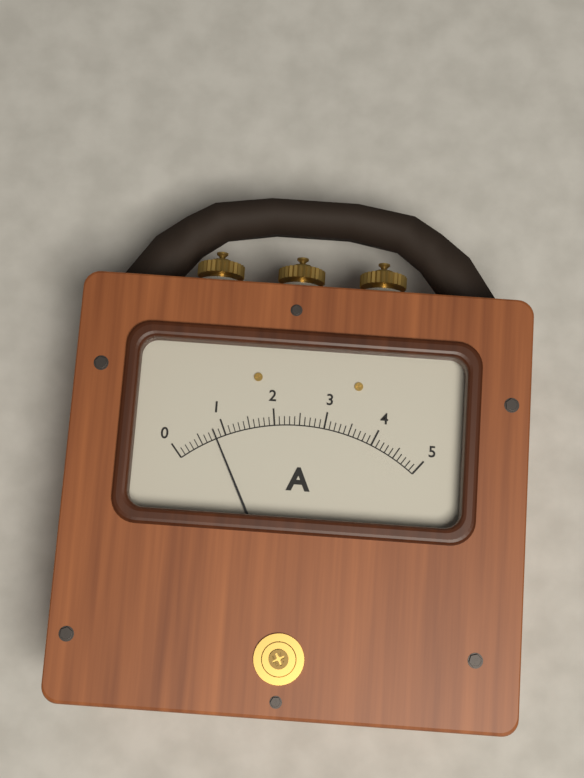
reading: 0.8 A
